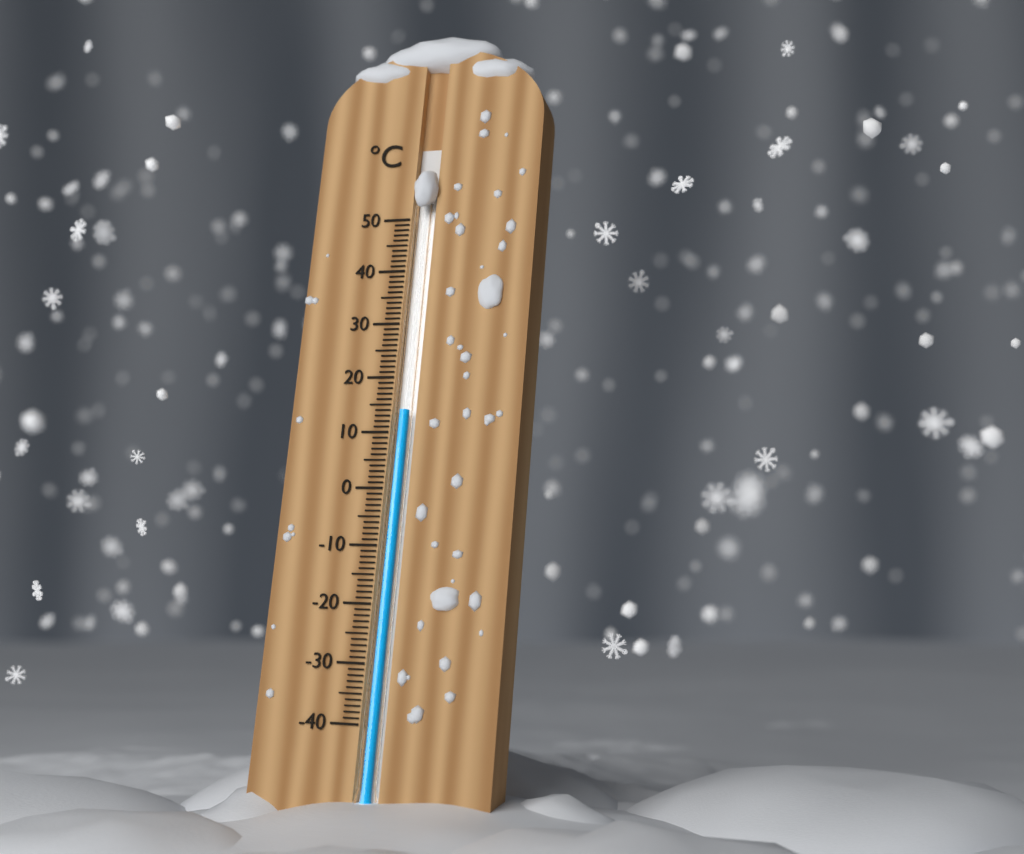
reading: 14 °C
